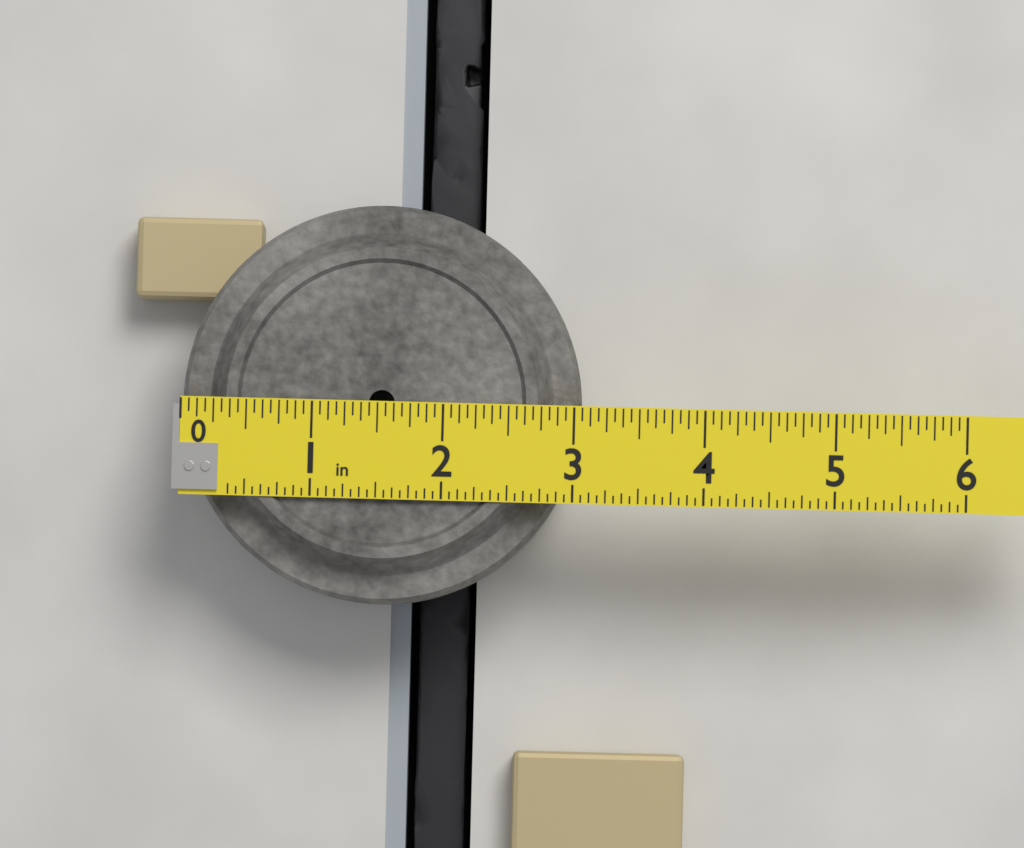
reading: 3.0625 in
